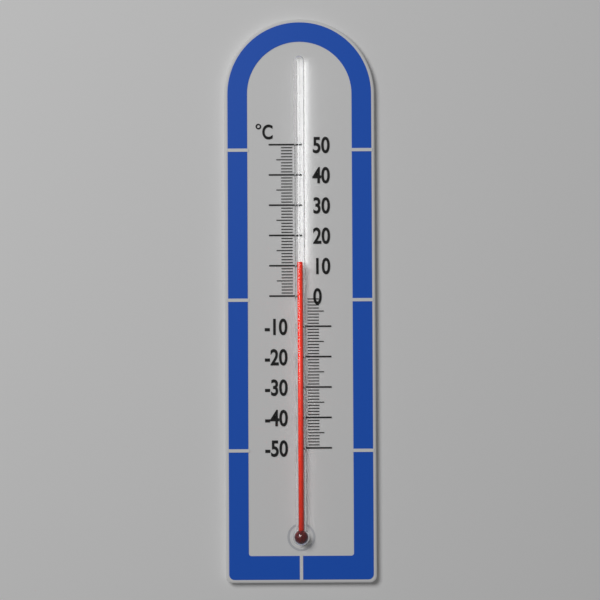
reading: 11 °C
